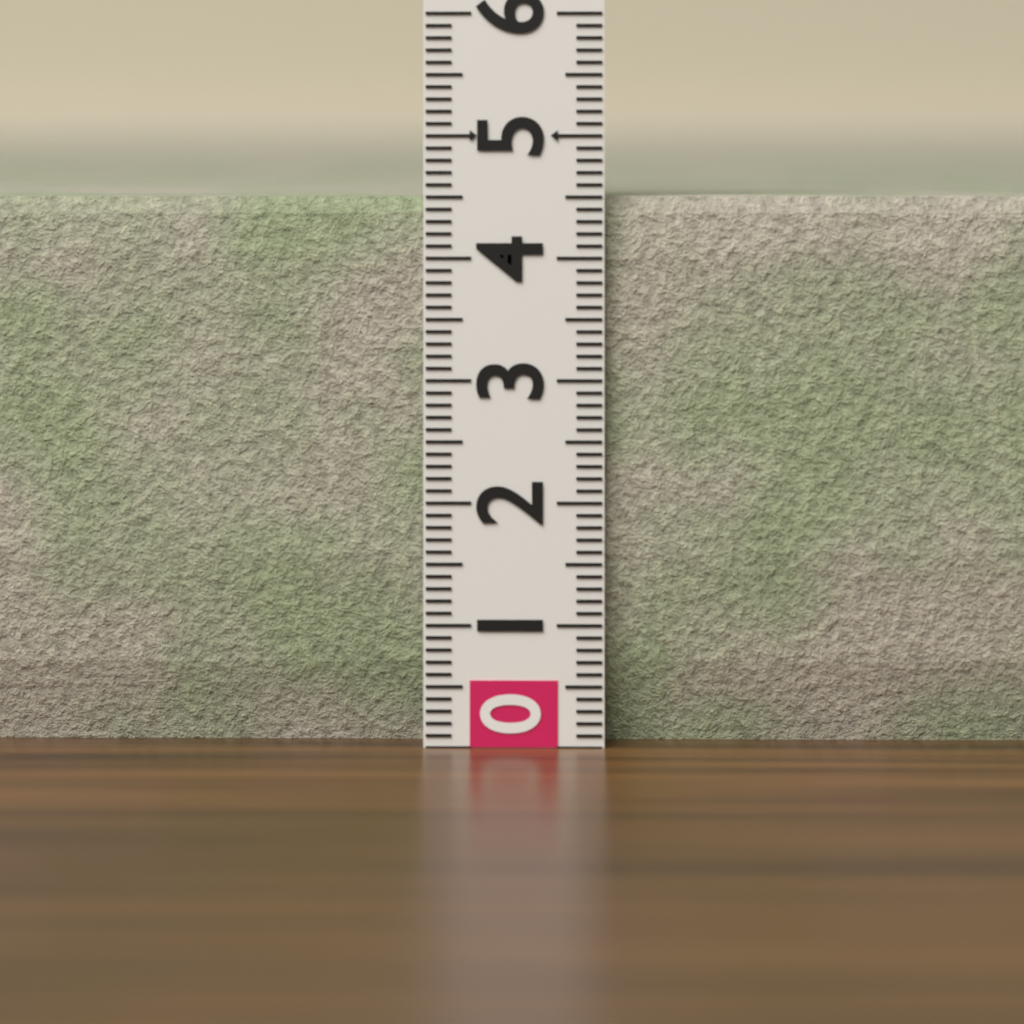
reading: 4.5 (no unit)
